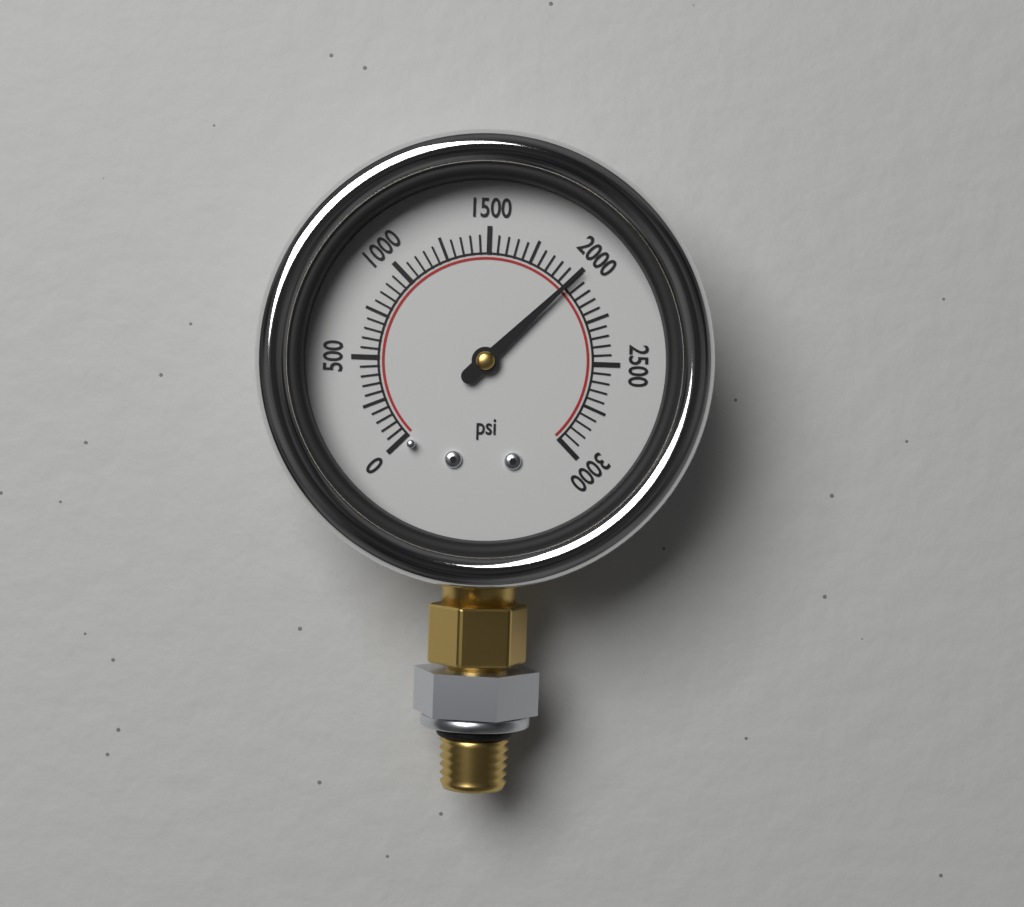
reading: 2000 psi
